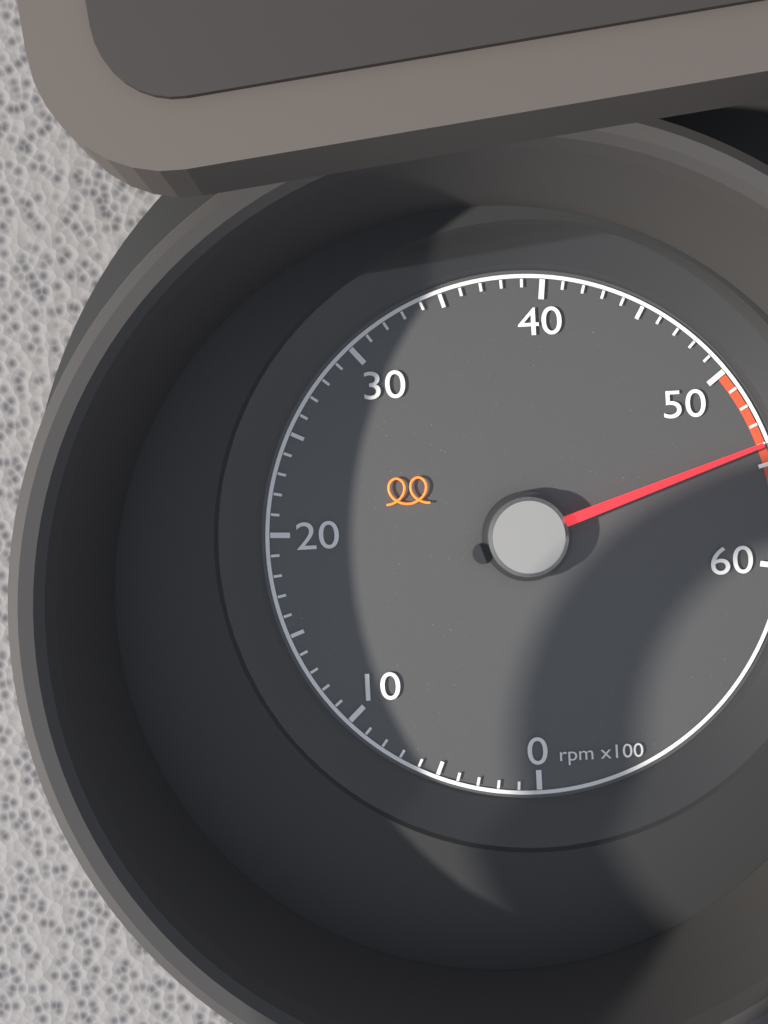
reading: 5400 rpm
